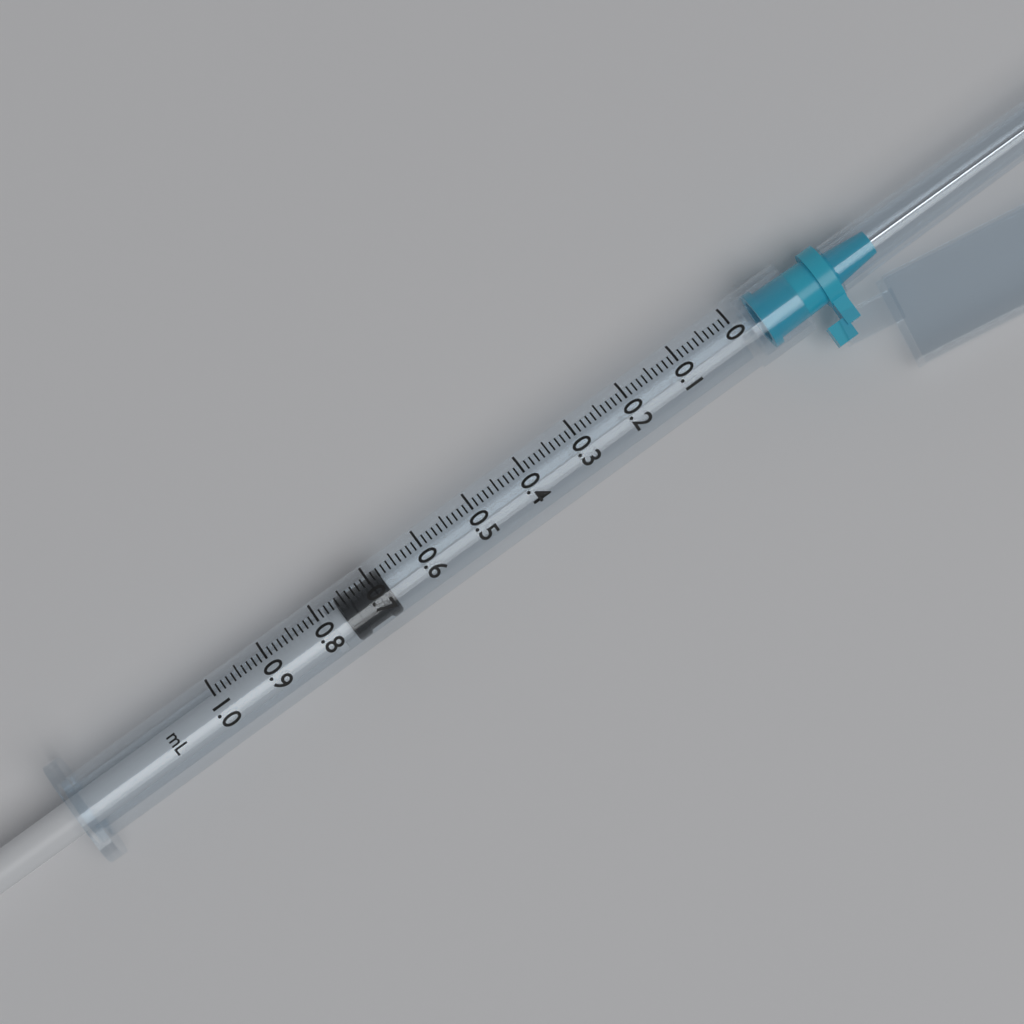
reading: 0.68 ml
